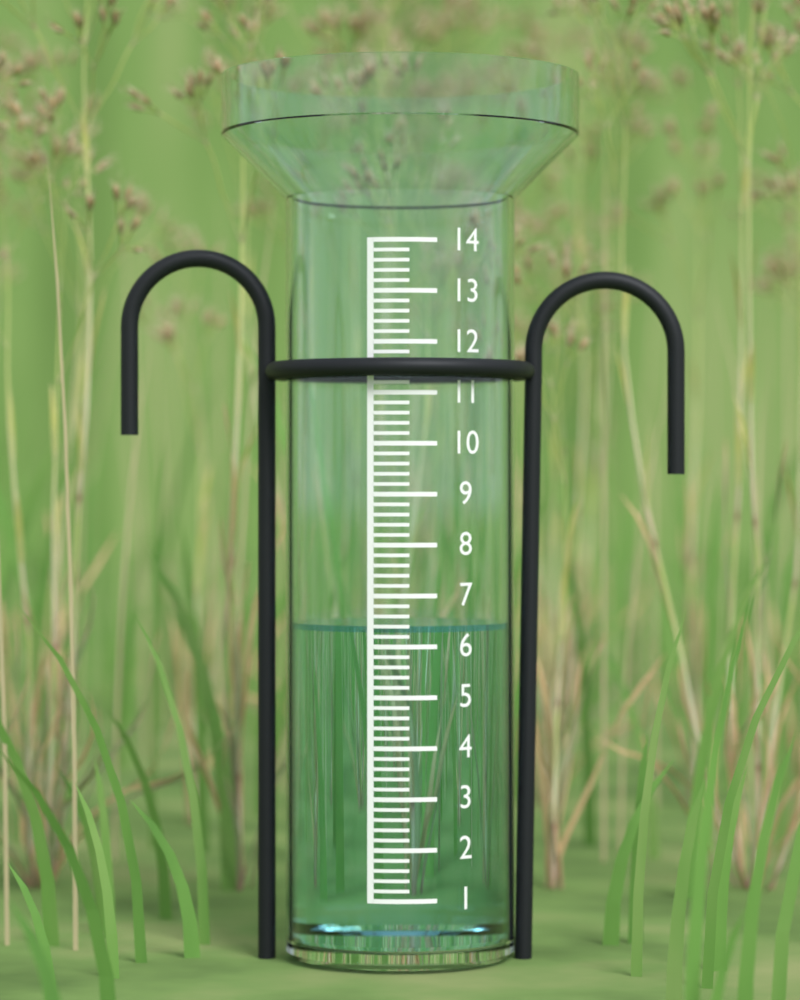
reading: 6.4 (no unit)
